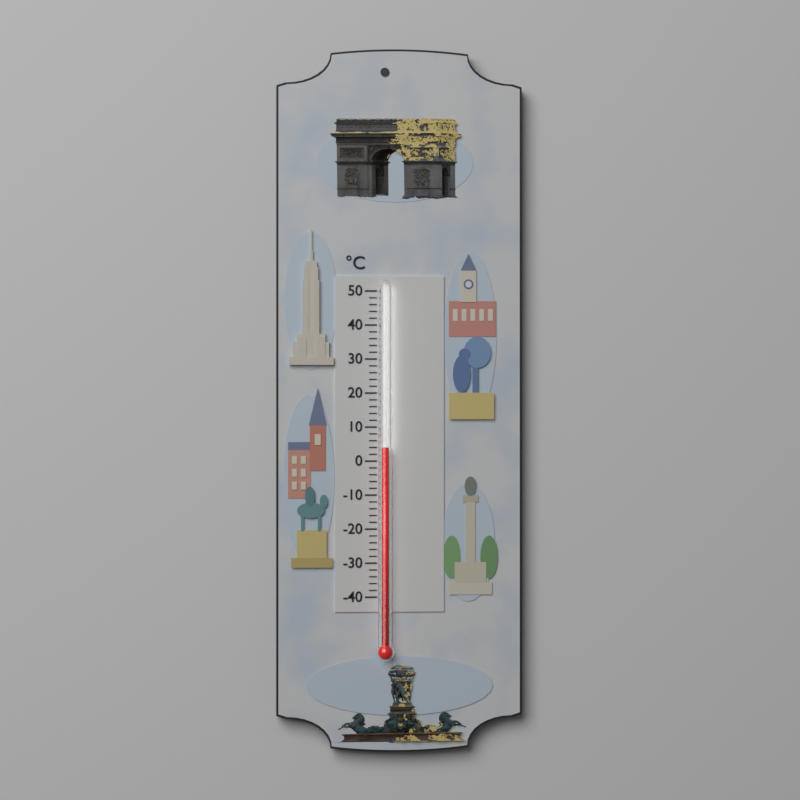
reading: 4 °C
